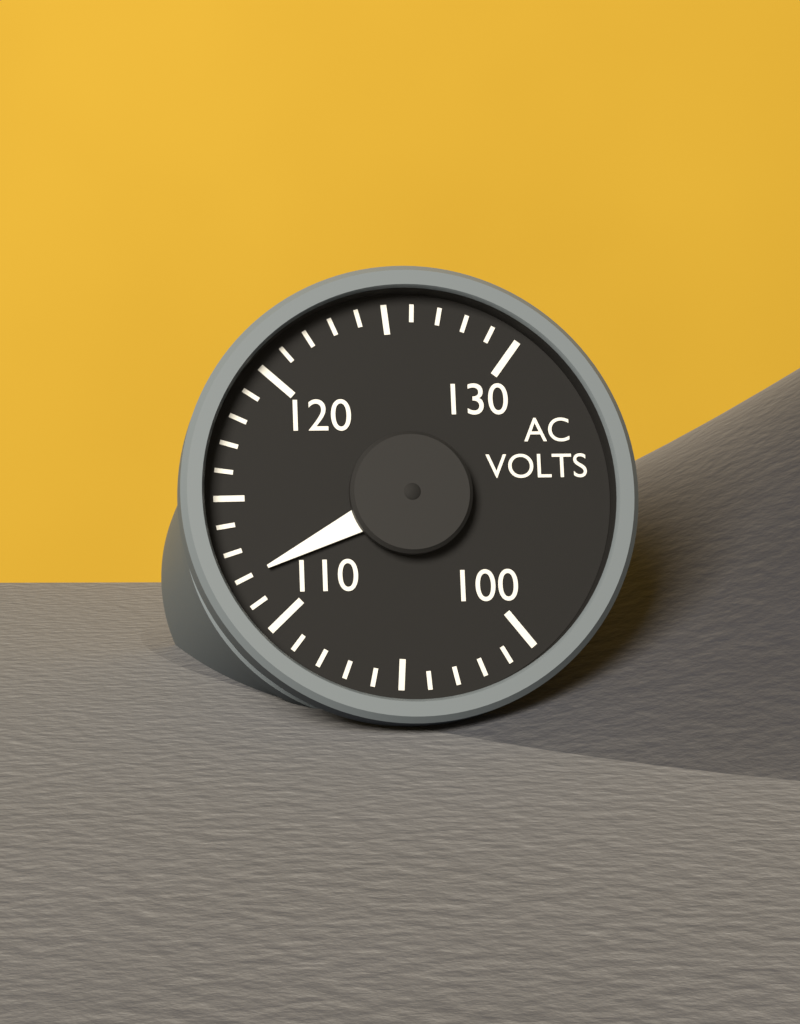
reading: 112 V
